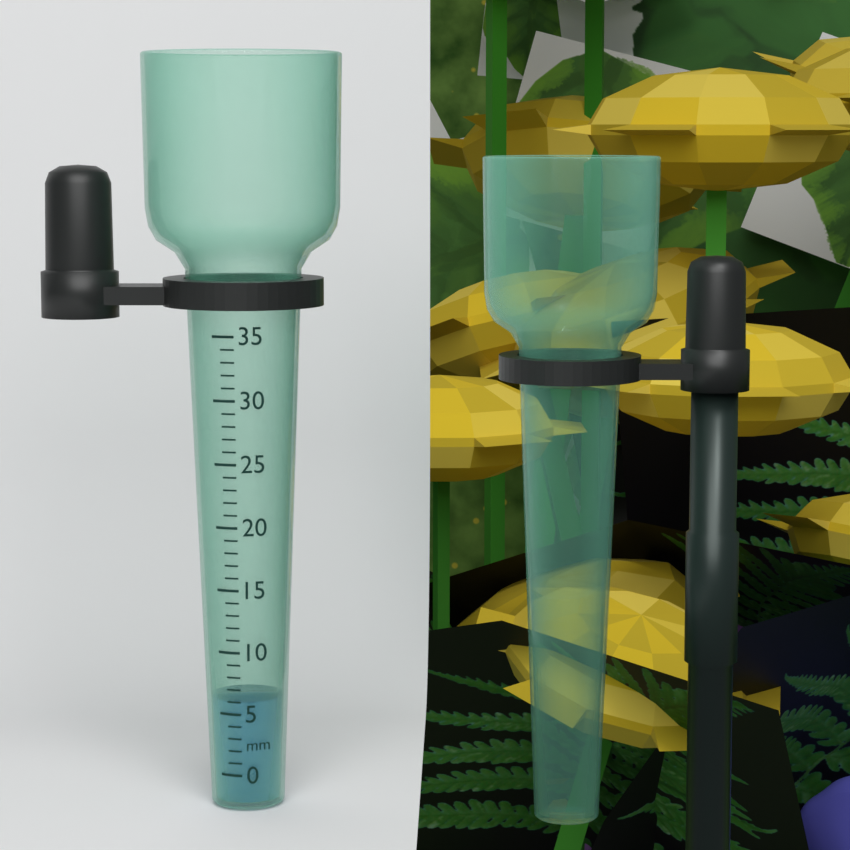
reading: 6 mm
